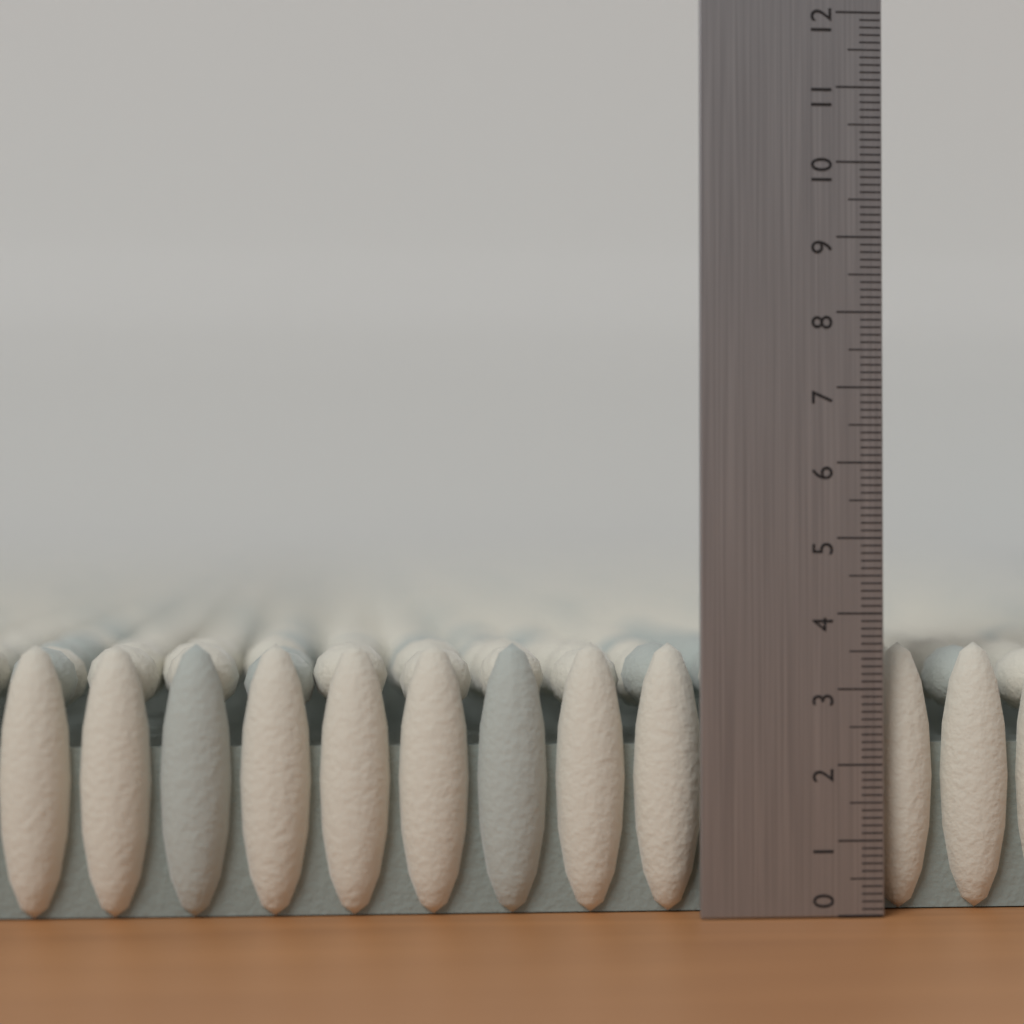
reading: 3.6 (no unit)
